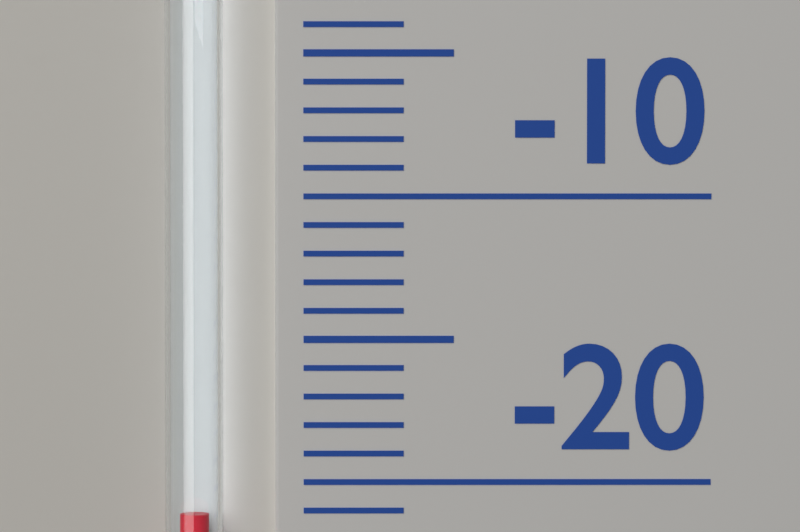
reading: -21 (no unit)
